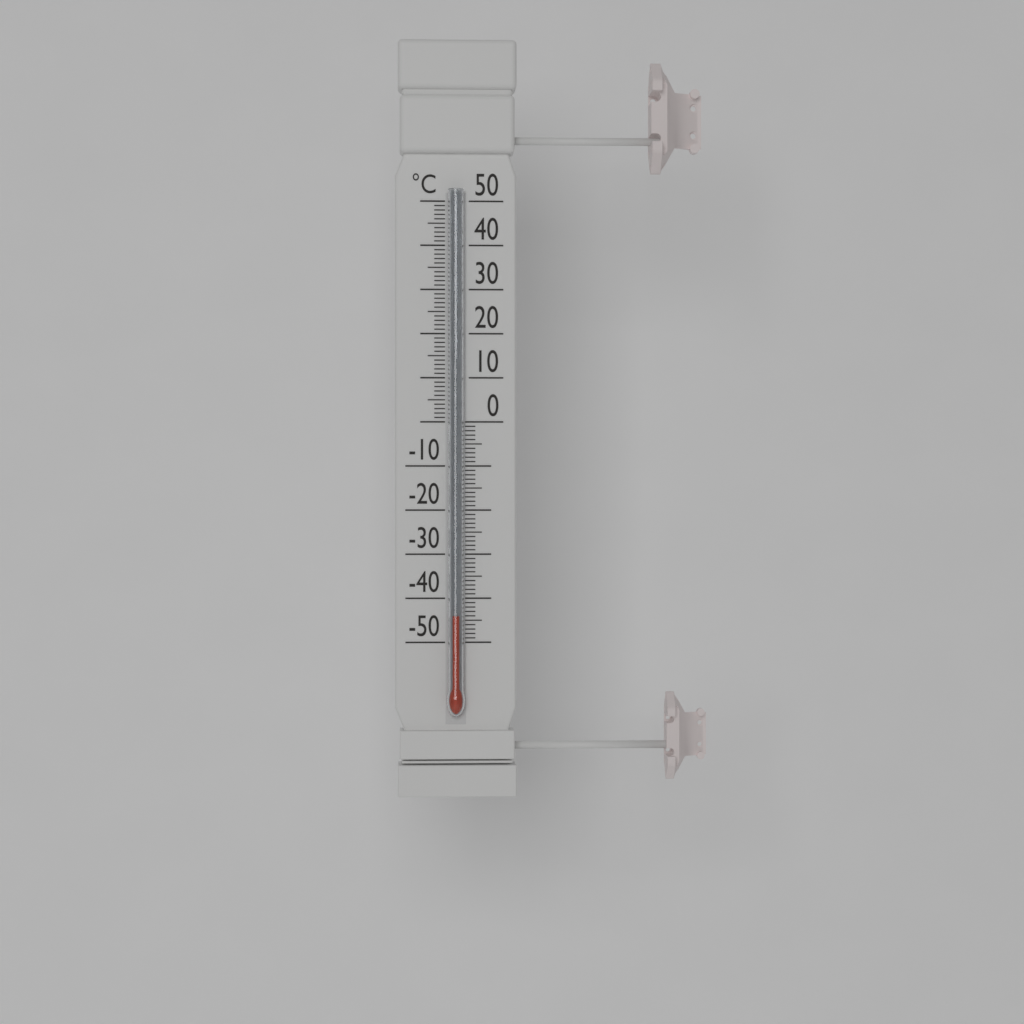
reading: -44 °C
